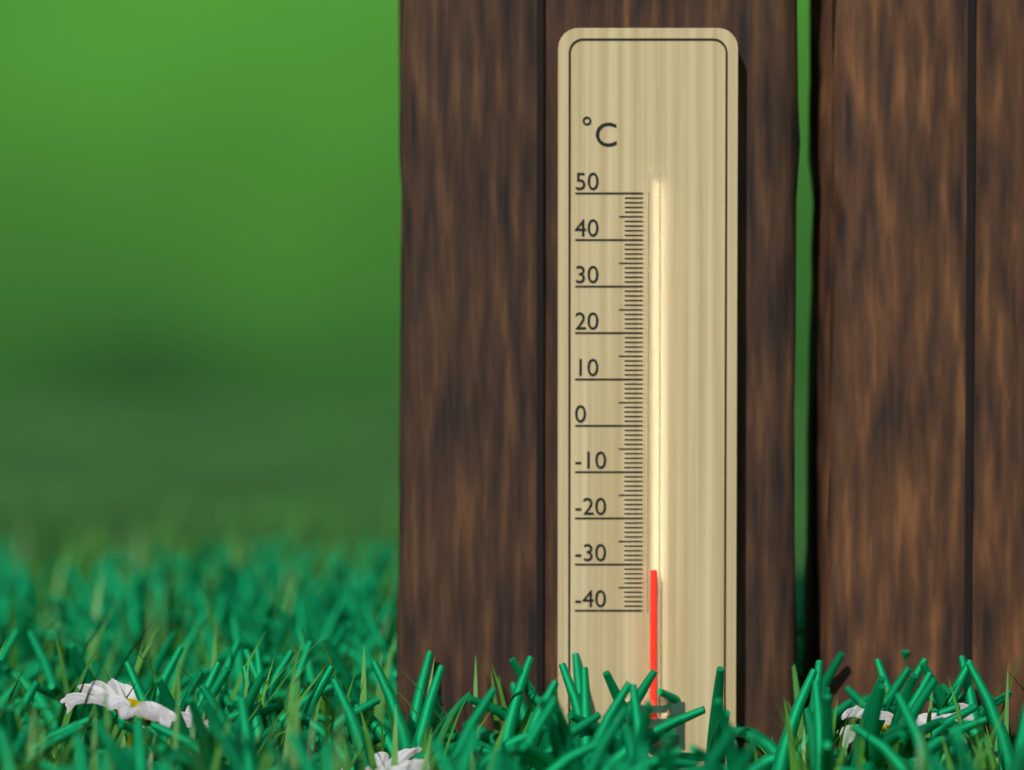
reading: -31 °C
